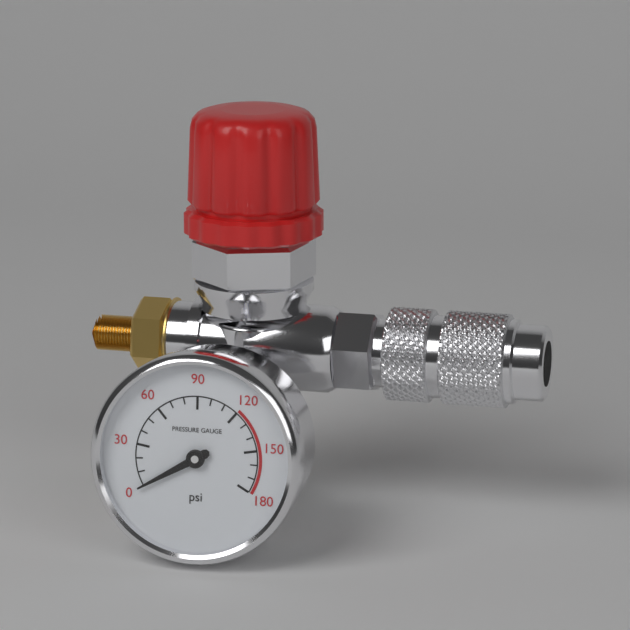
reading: 0 psi
